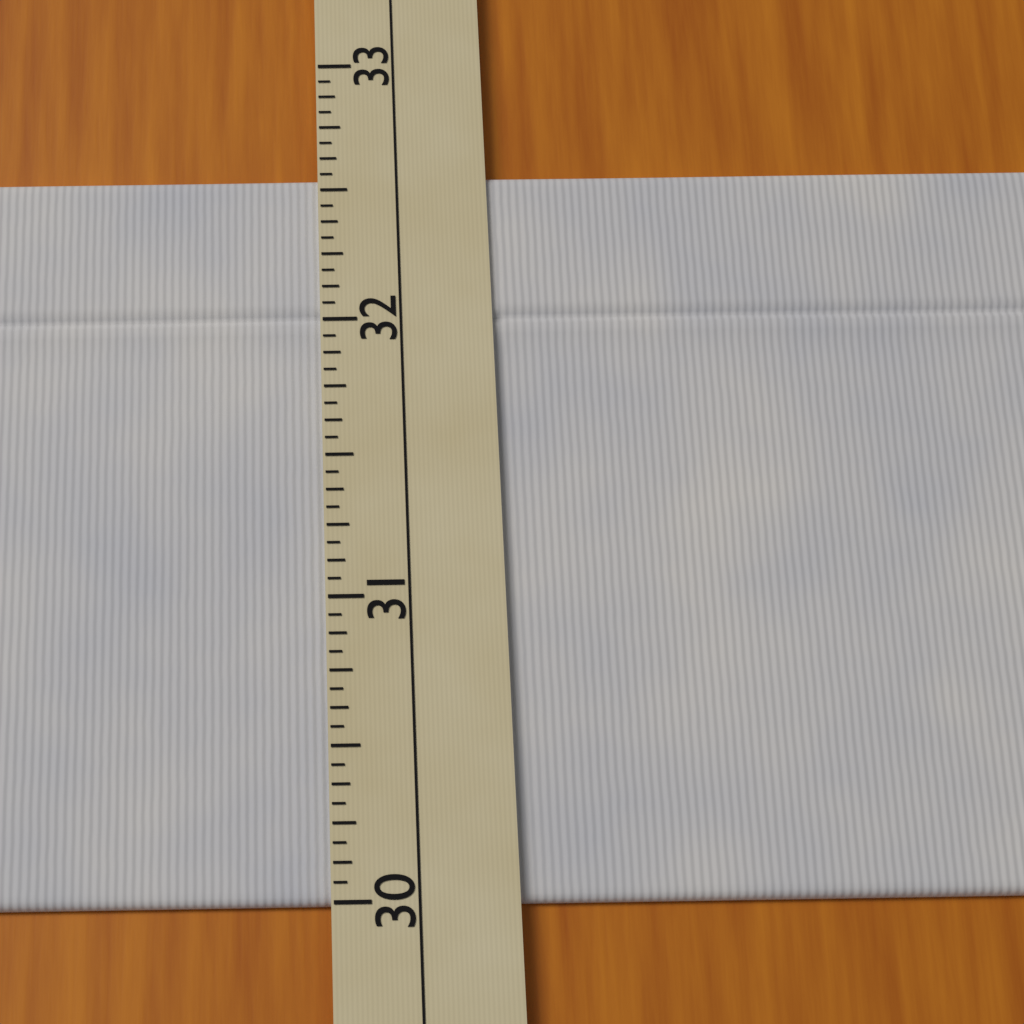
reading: 32.5625 (no unit)
